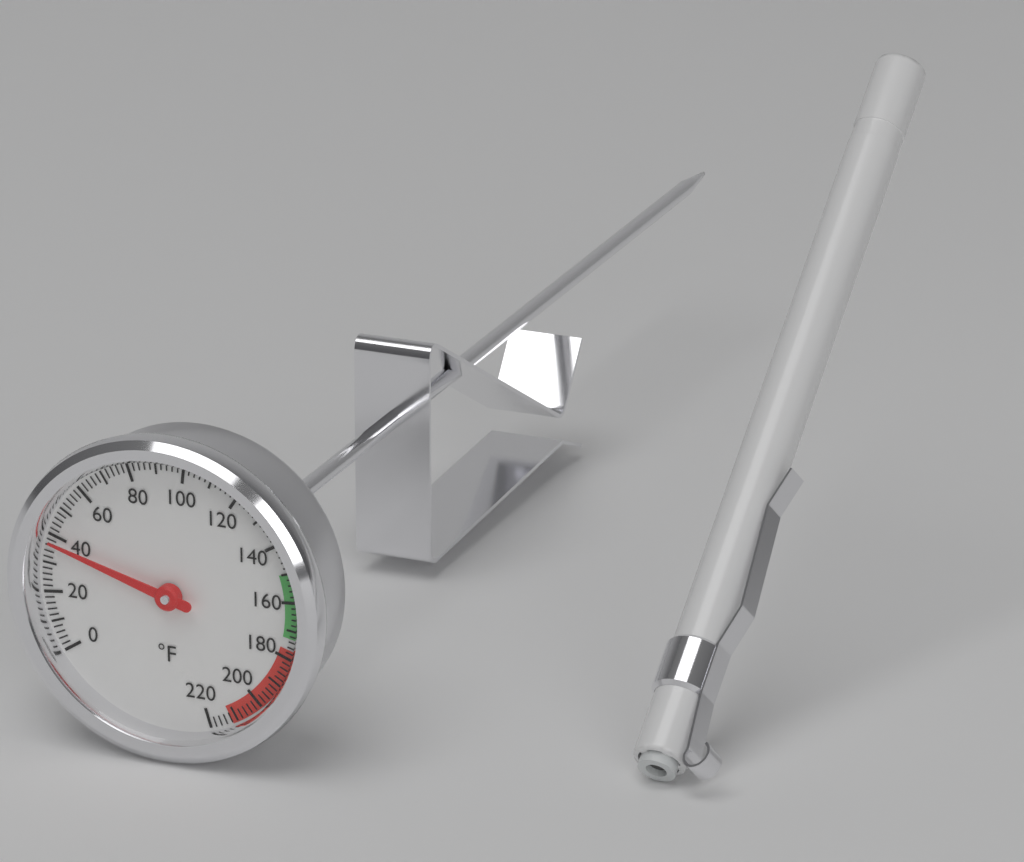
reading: 38 °F
